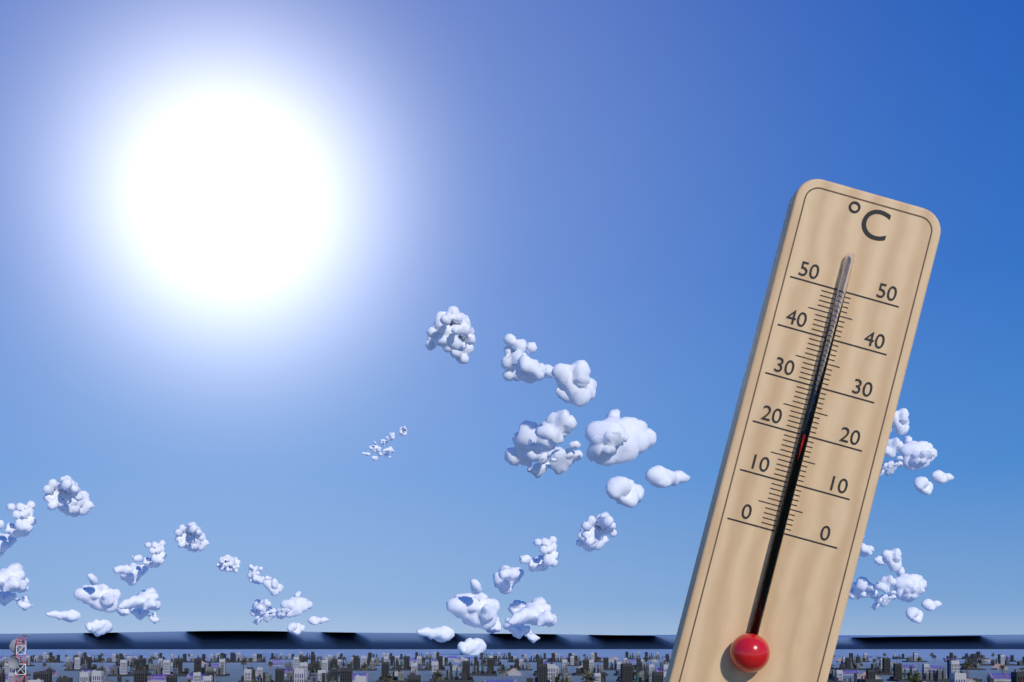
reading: 20 °C
